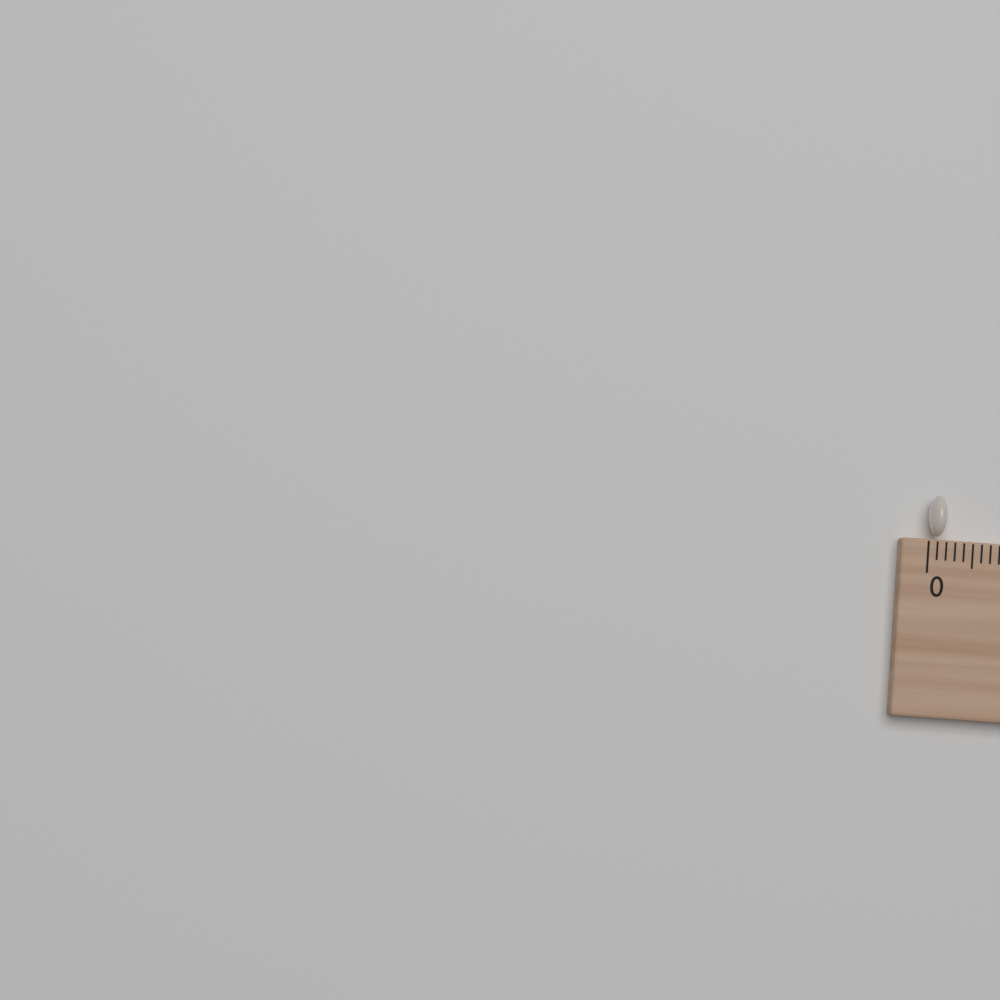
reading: 0.2 cm
